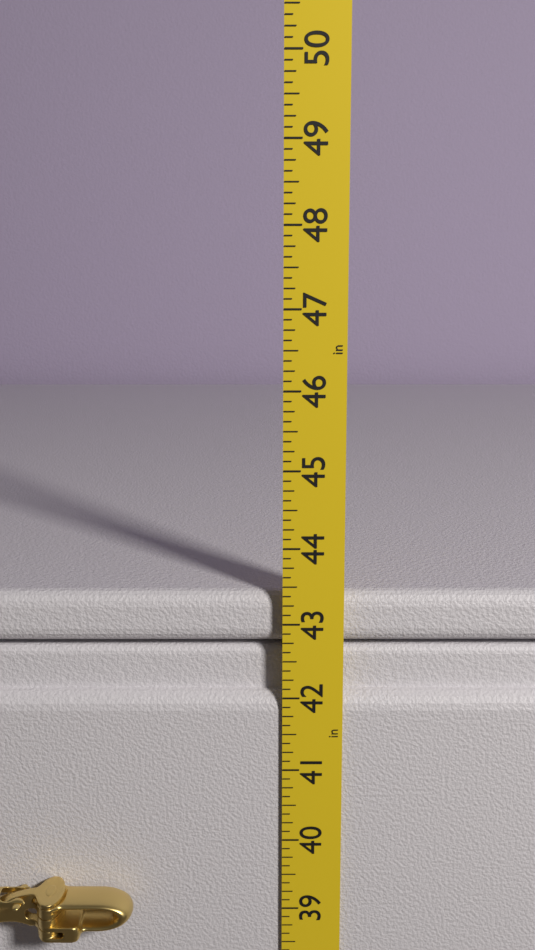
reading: 43.375 in
